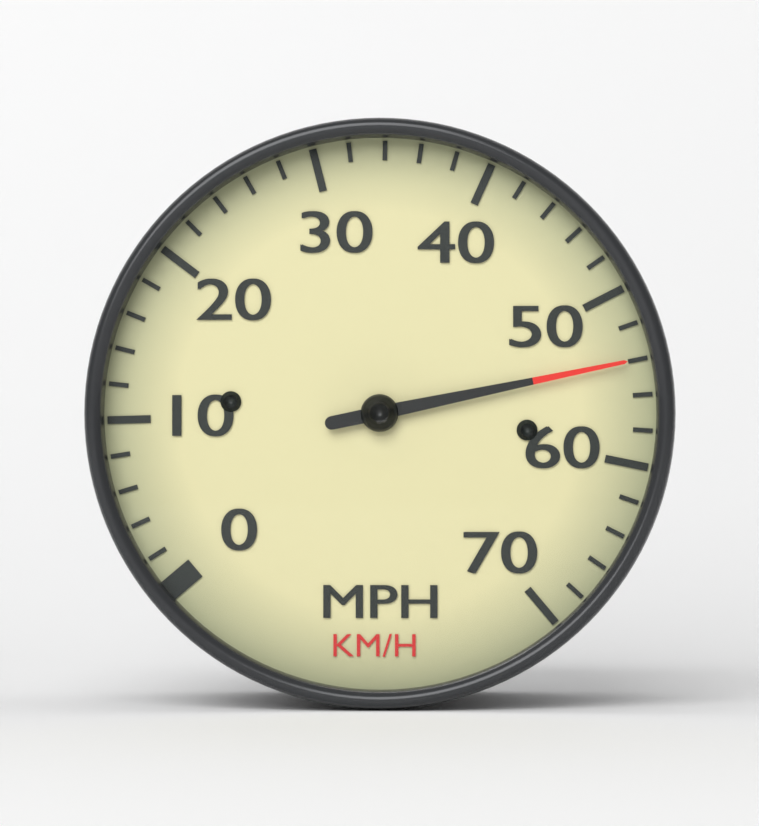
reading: 54 mph
